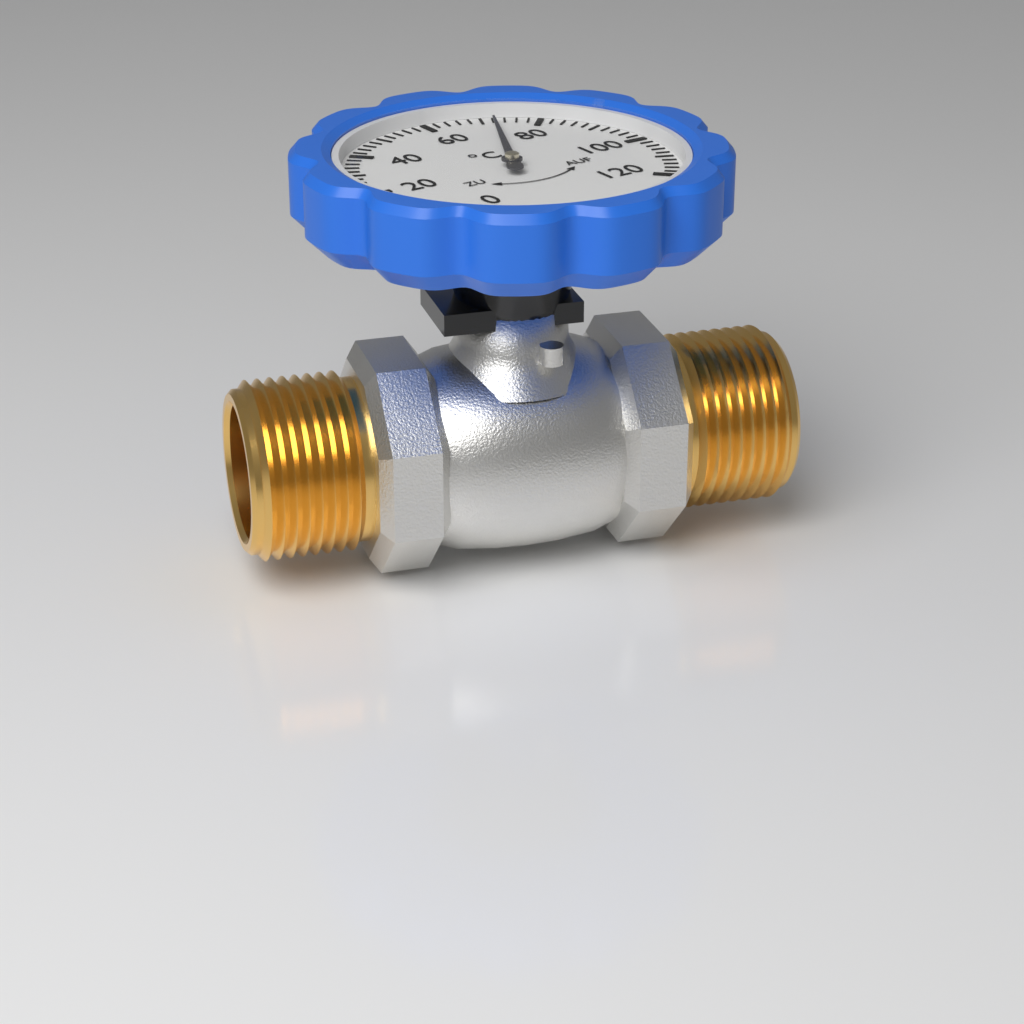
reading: 72 °C
